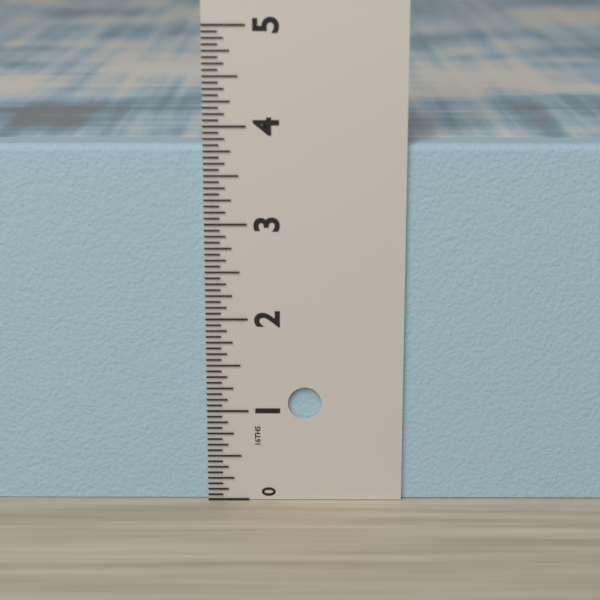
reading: 3.8125 in
